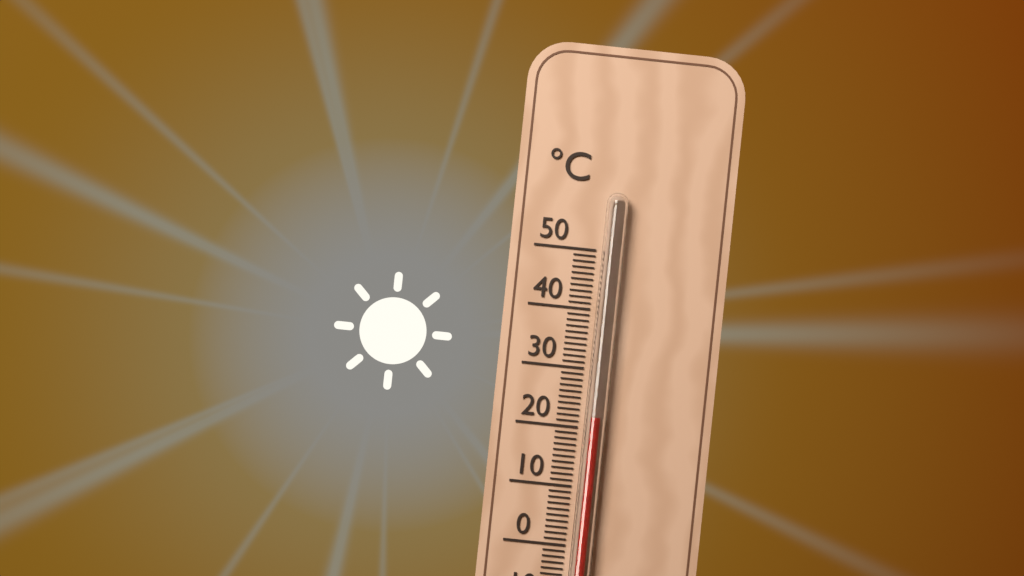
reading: 22 °C
